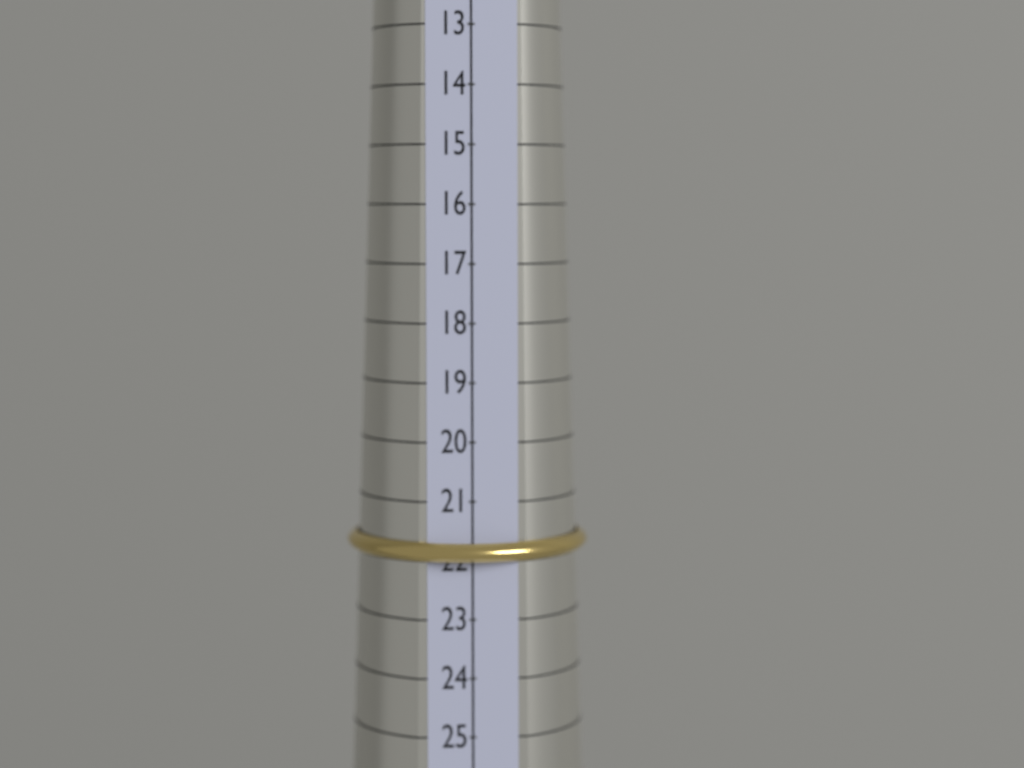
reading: 22 (no unit)
